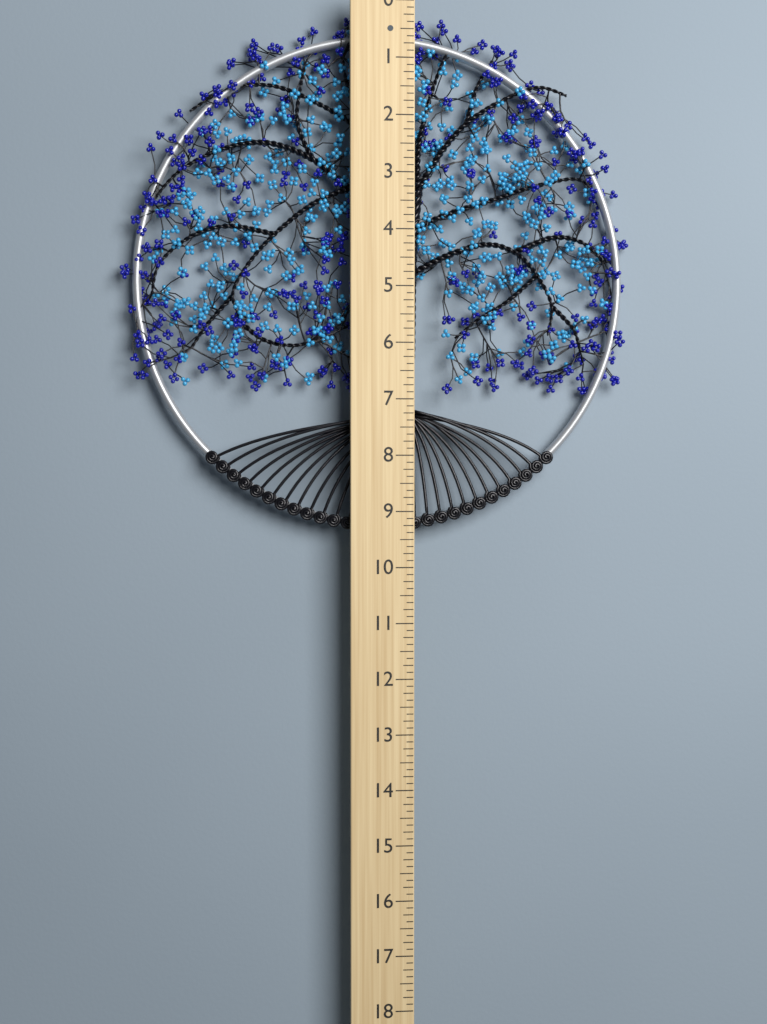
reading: 9.375 (no unit)
